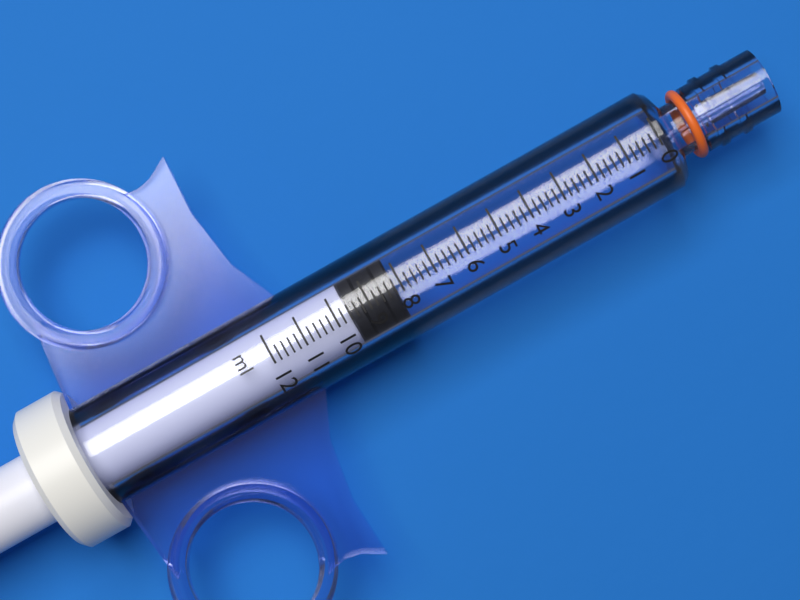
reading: 8.2 ml
